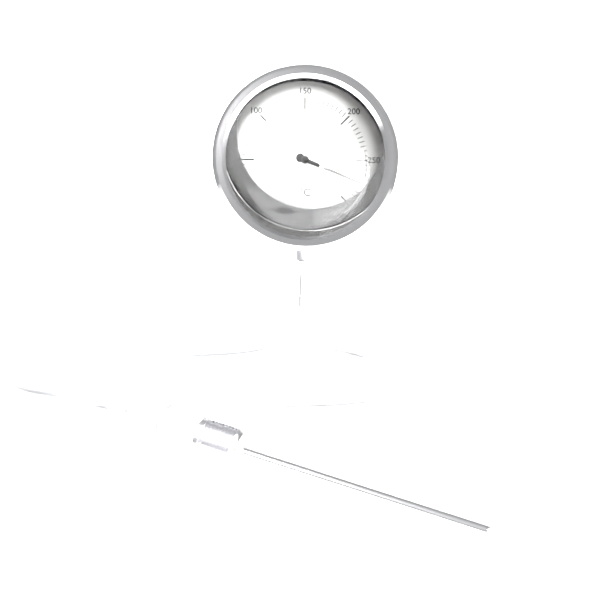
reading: 275 °C
